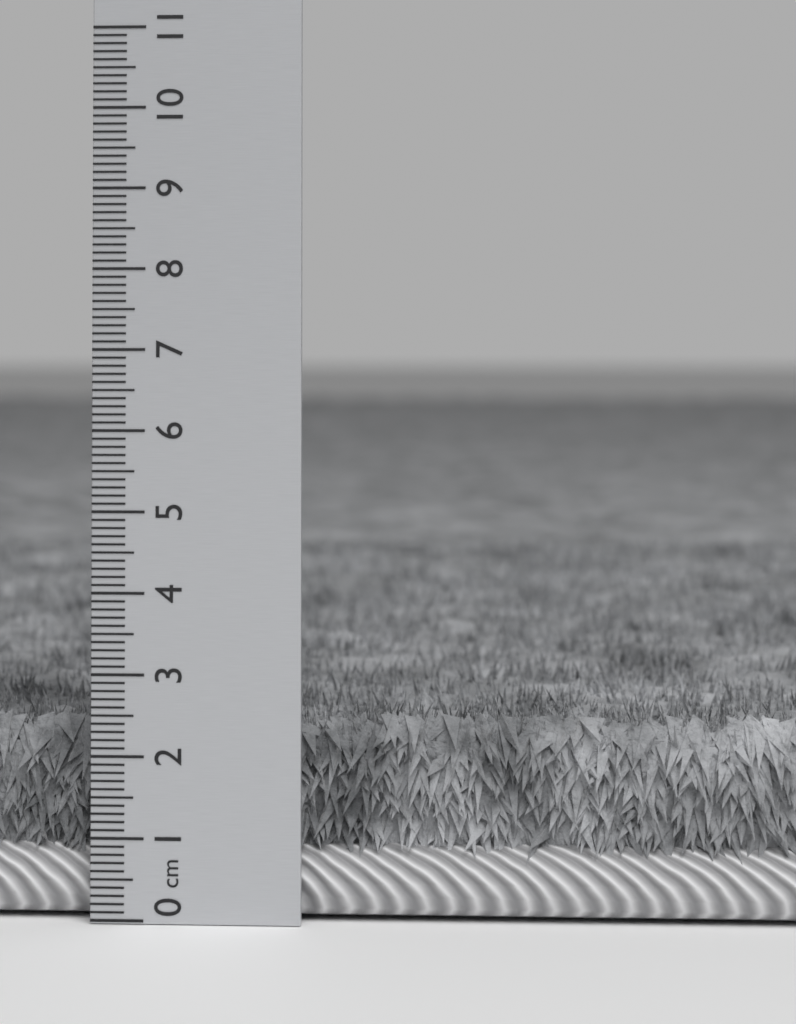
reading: 2.5 cm
